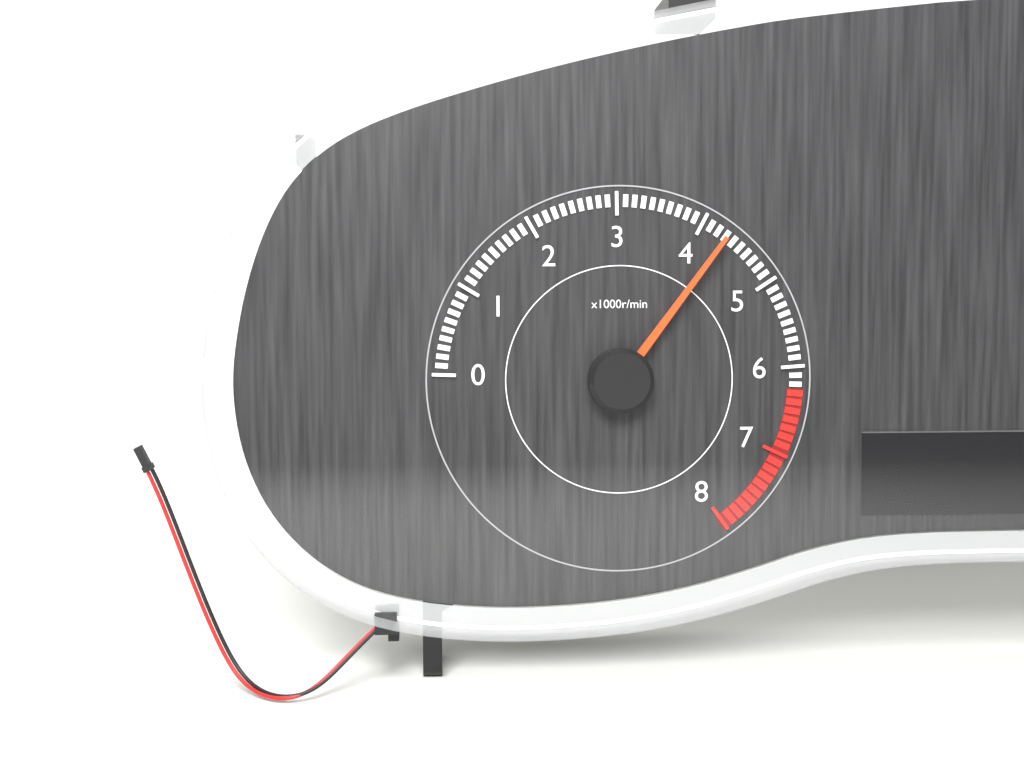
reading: 4300 r/min
